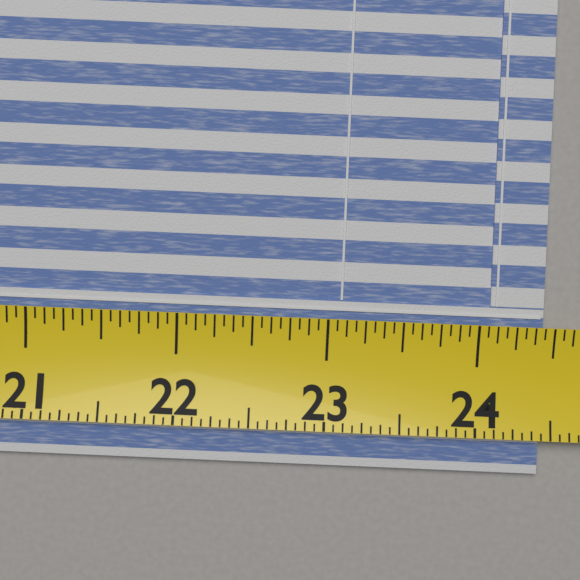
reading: 24.4375 (no unit)
